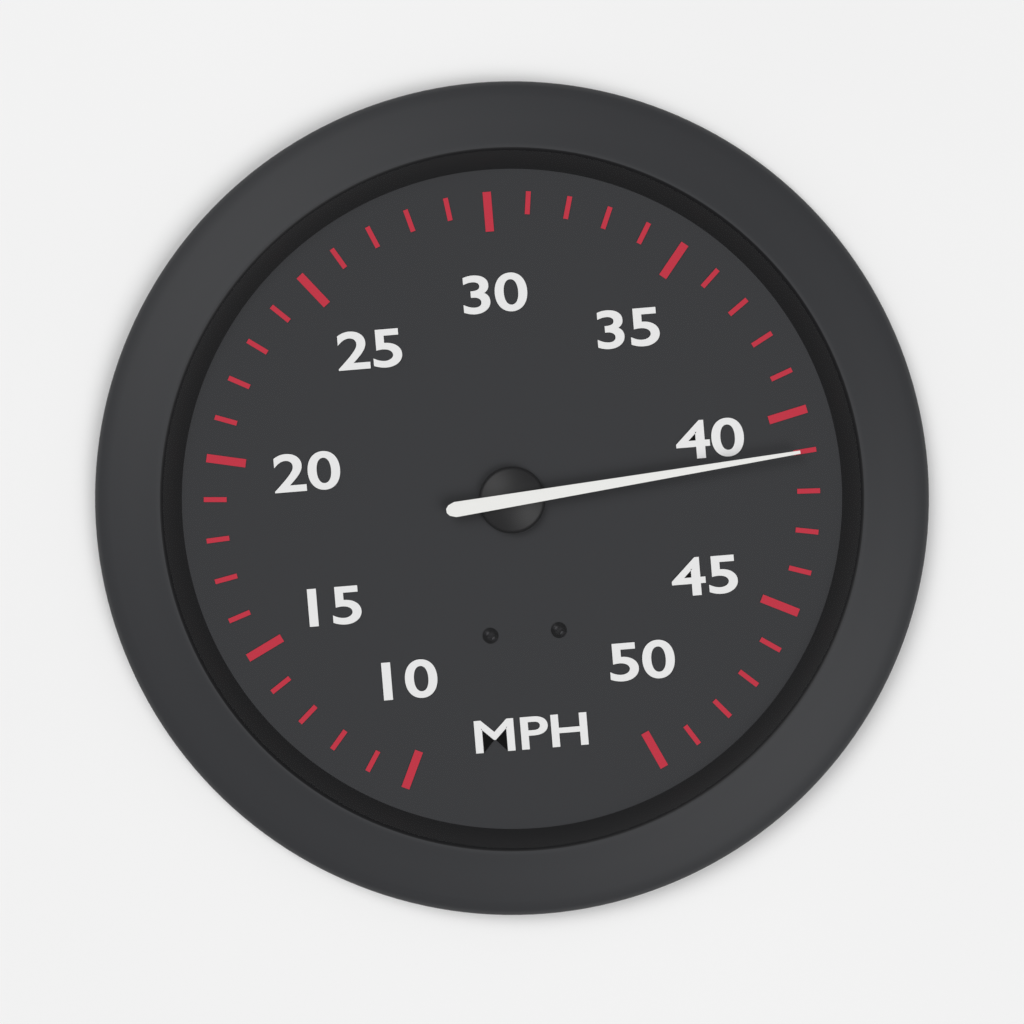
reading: 41 MPH
